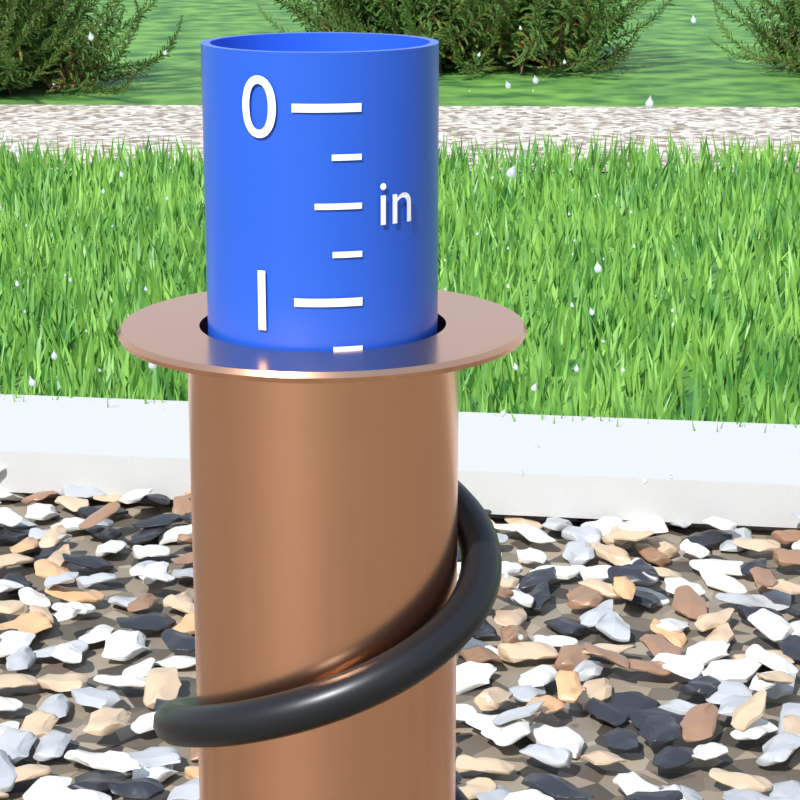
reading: 1.25 in
